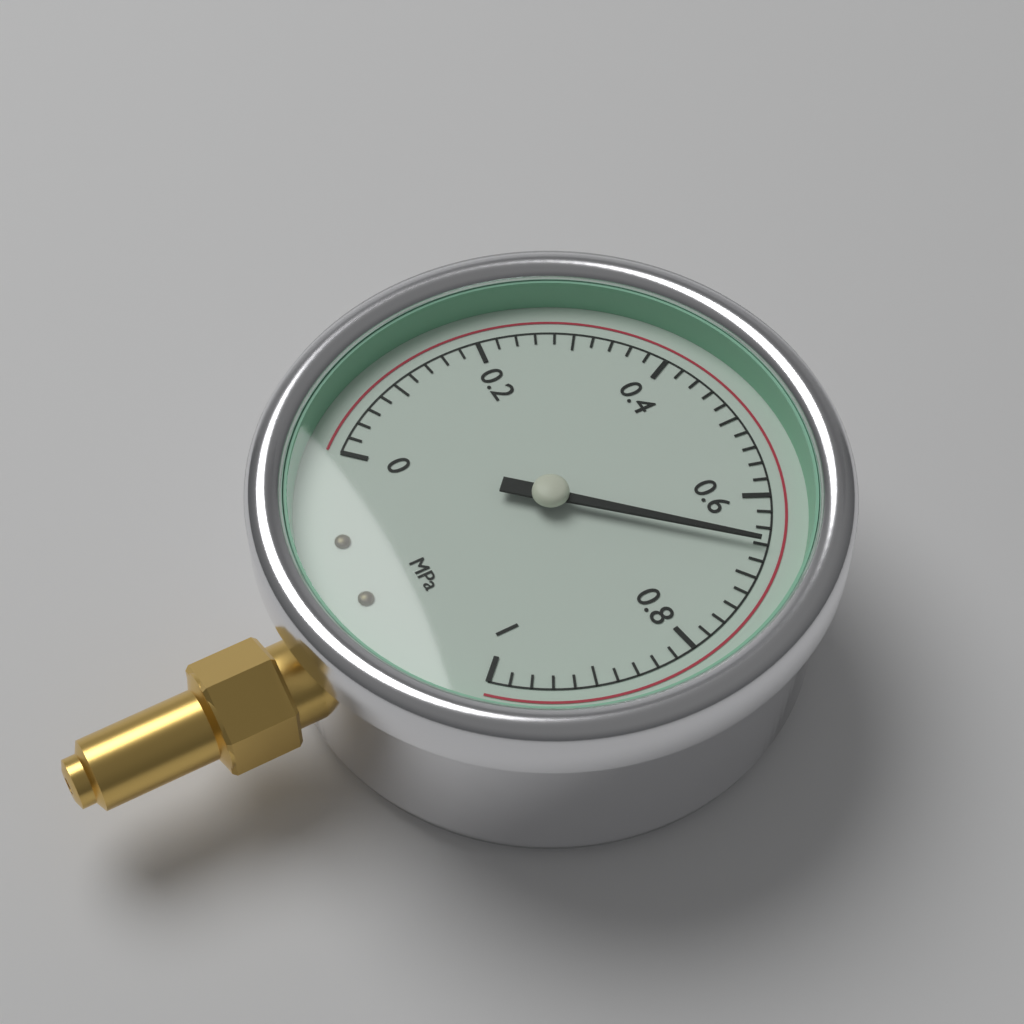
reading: 0.66 MPa
